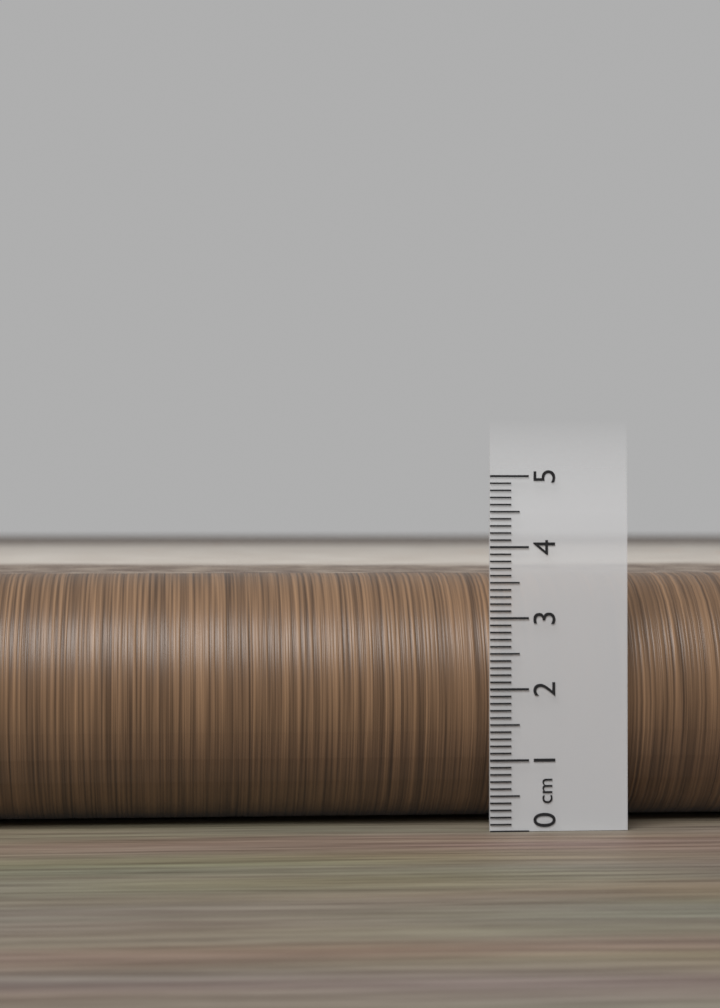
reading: 3.6 cm
